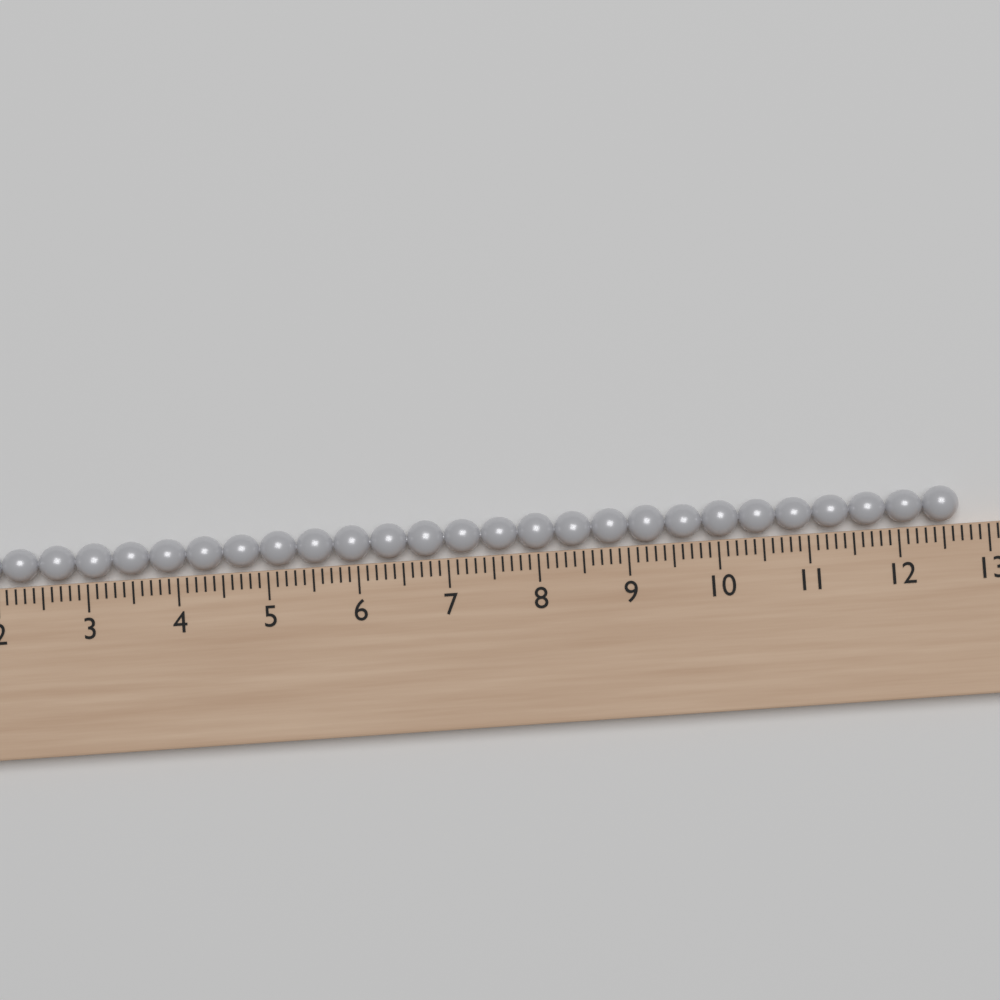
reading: 12.7 (no unit)
